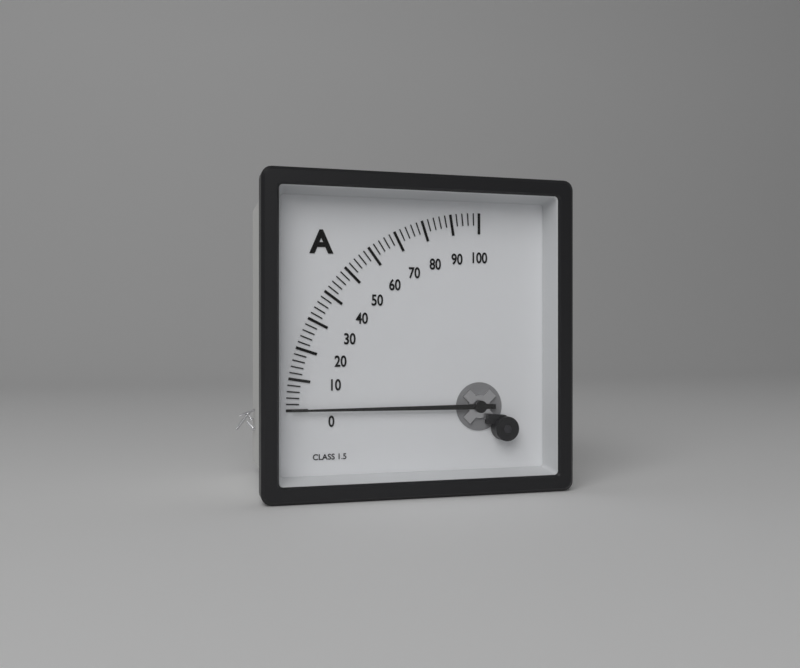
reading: 0 A
